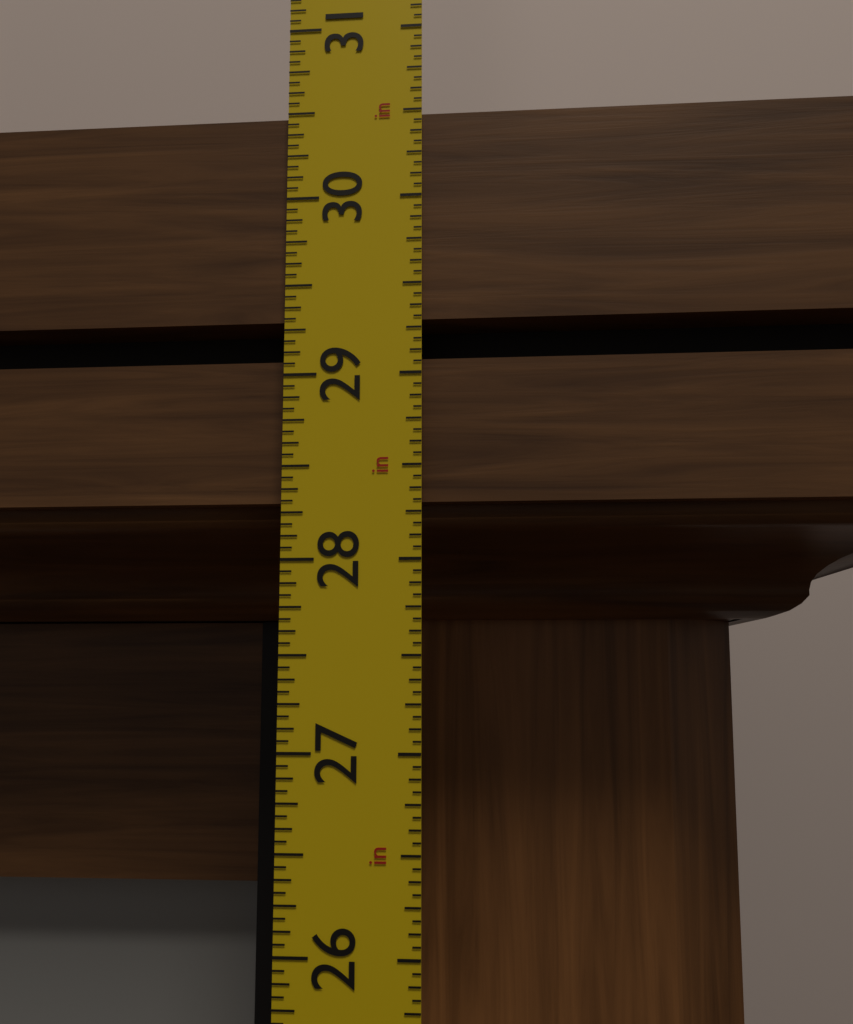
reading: 30.5000 in
